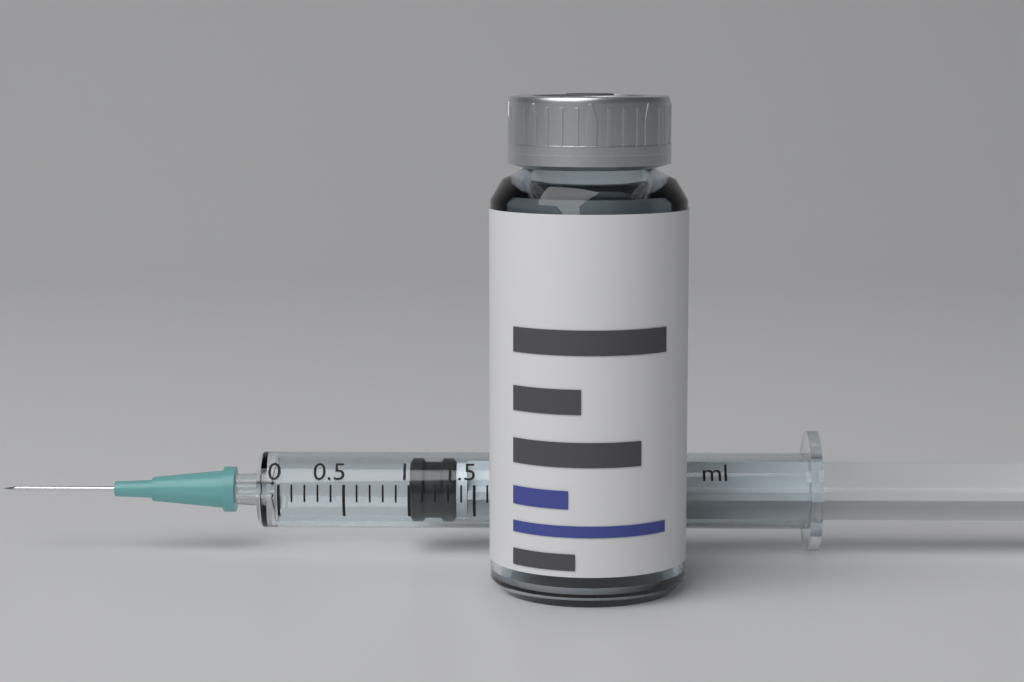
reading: 1.0 ml
